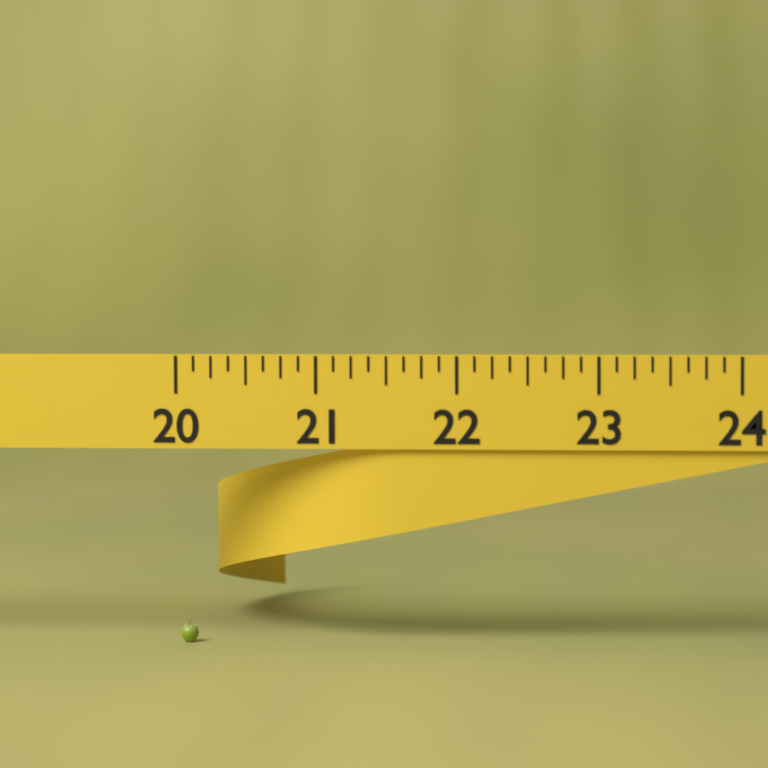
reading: 20.125 (no unit)
